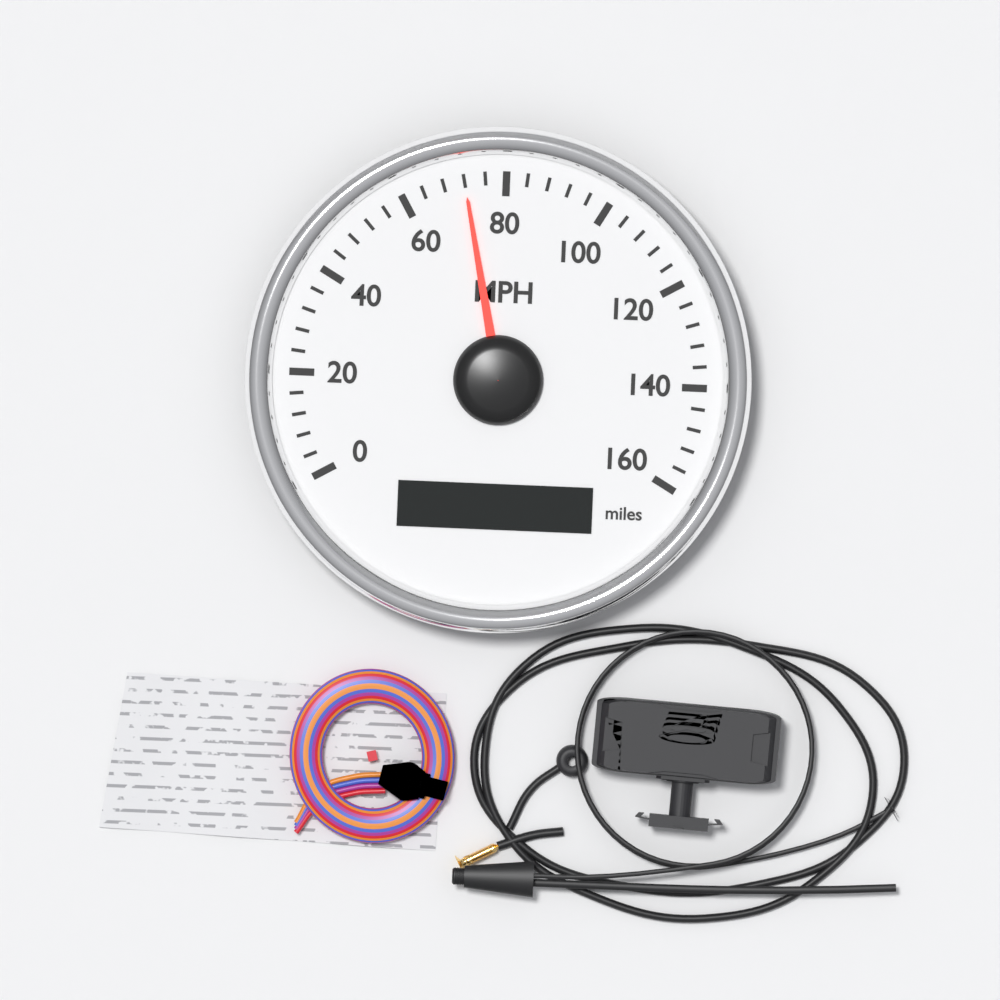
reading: 72 MPH
